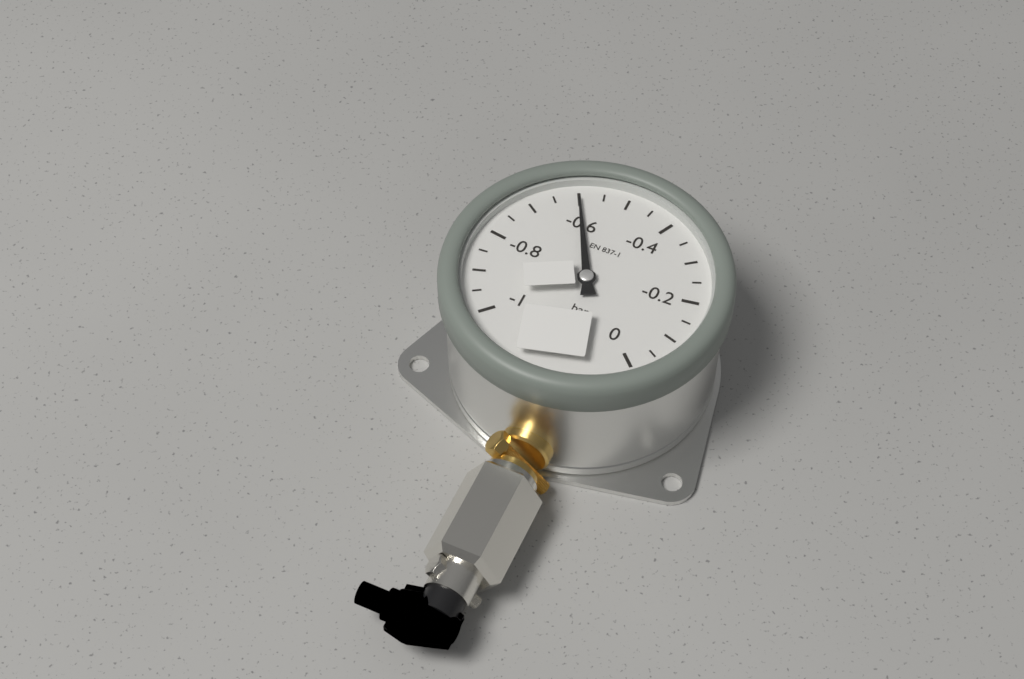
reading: -0.60 bar
